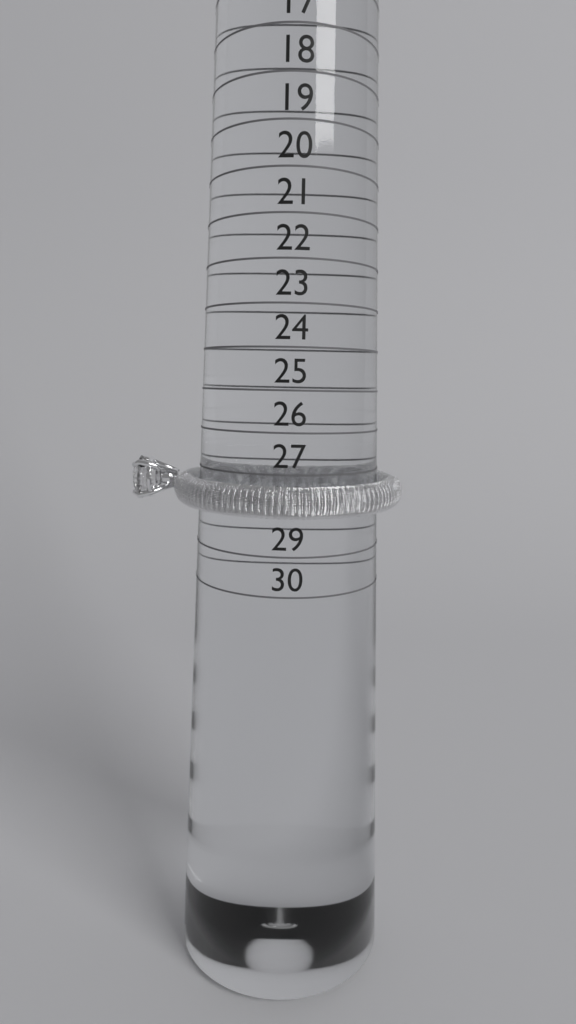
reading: 28 (no unit)
